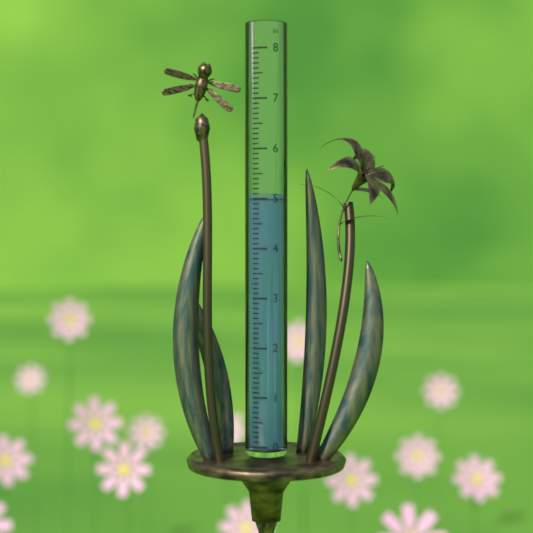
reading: 5.0 in
